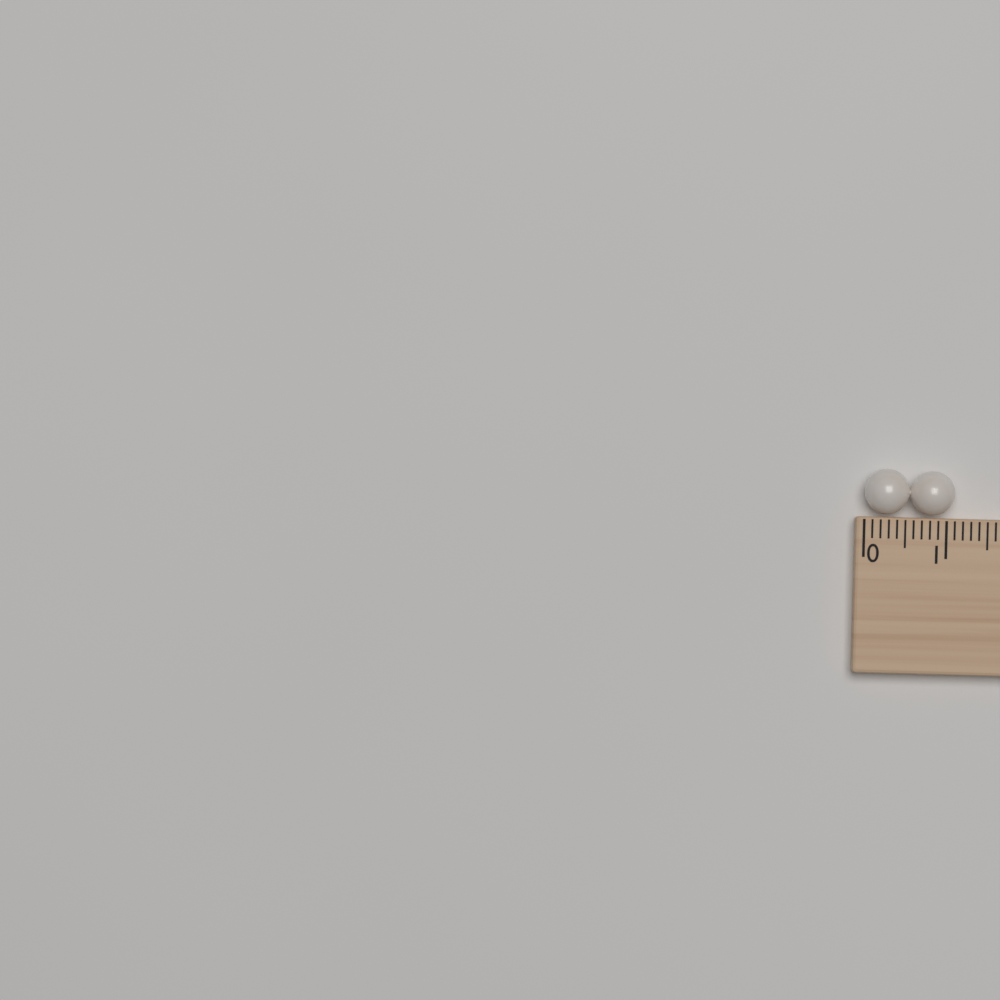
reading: 1.1 (no unit)
